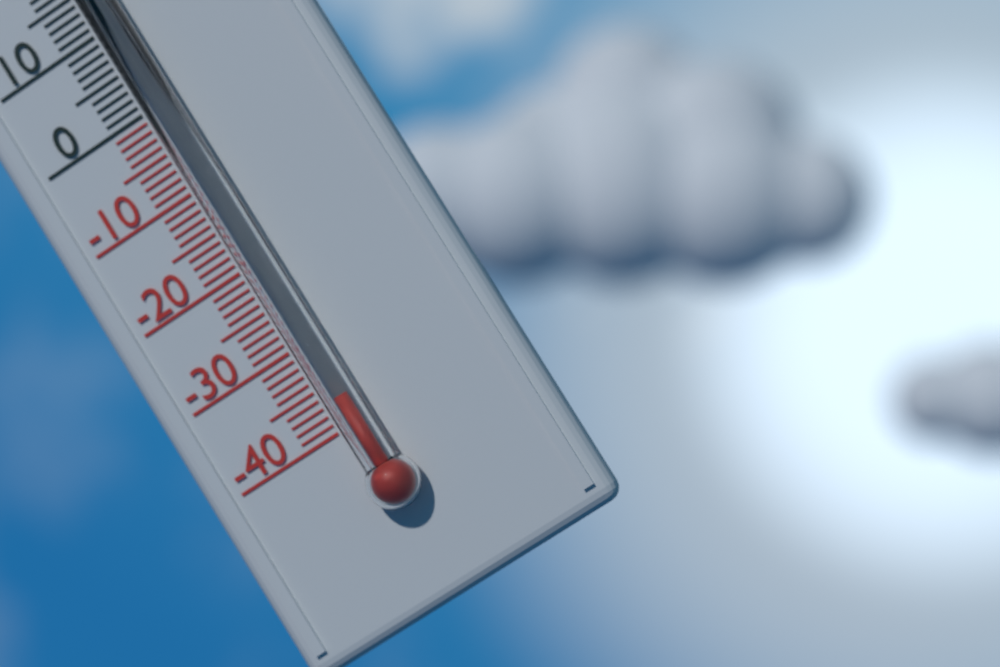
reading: -37 °C
